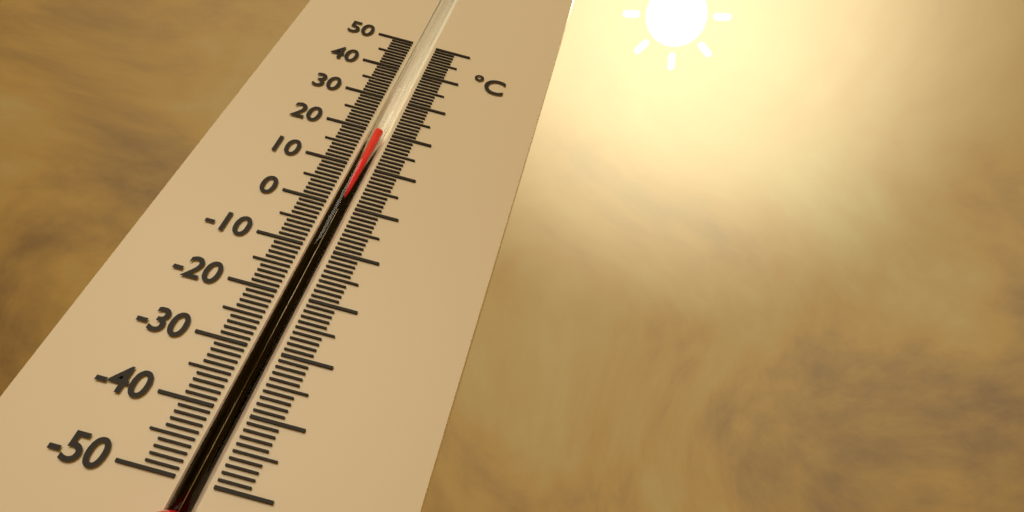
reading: 20 °C
